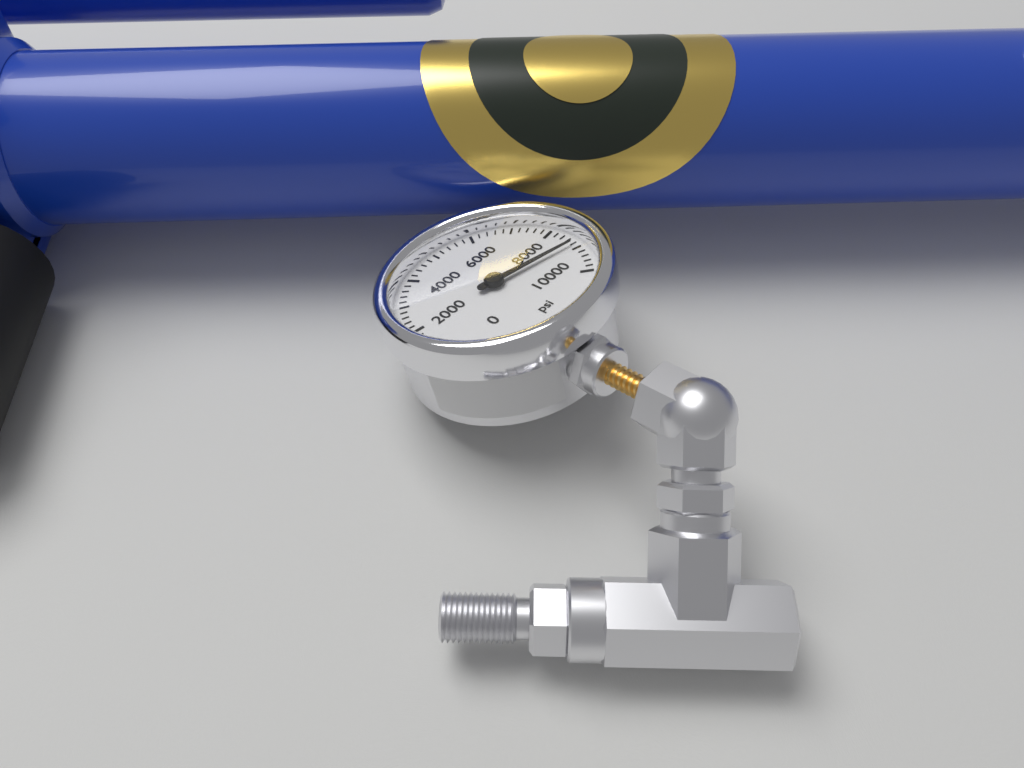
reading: 8800 psi
